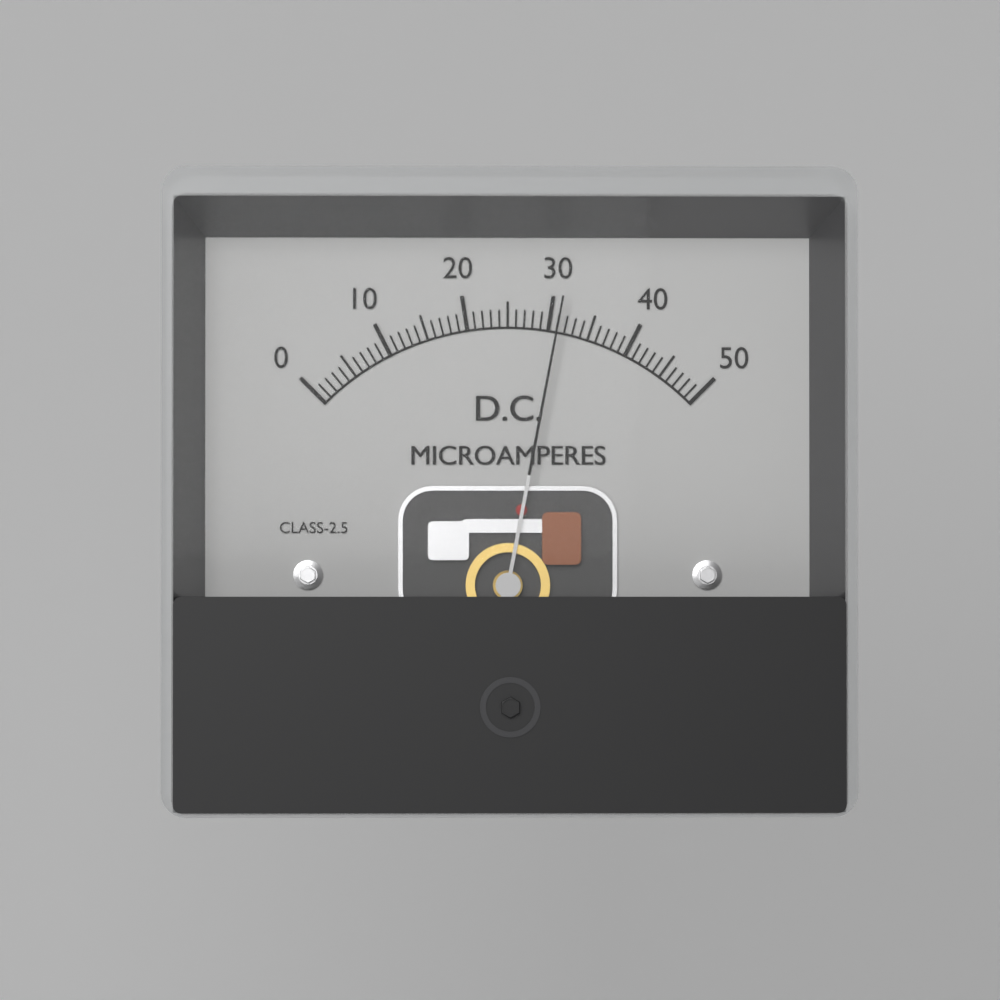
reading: 31 µA
